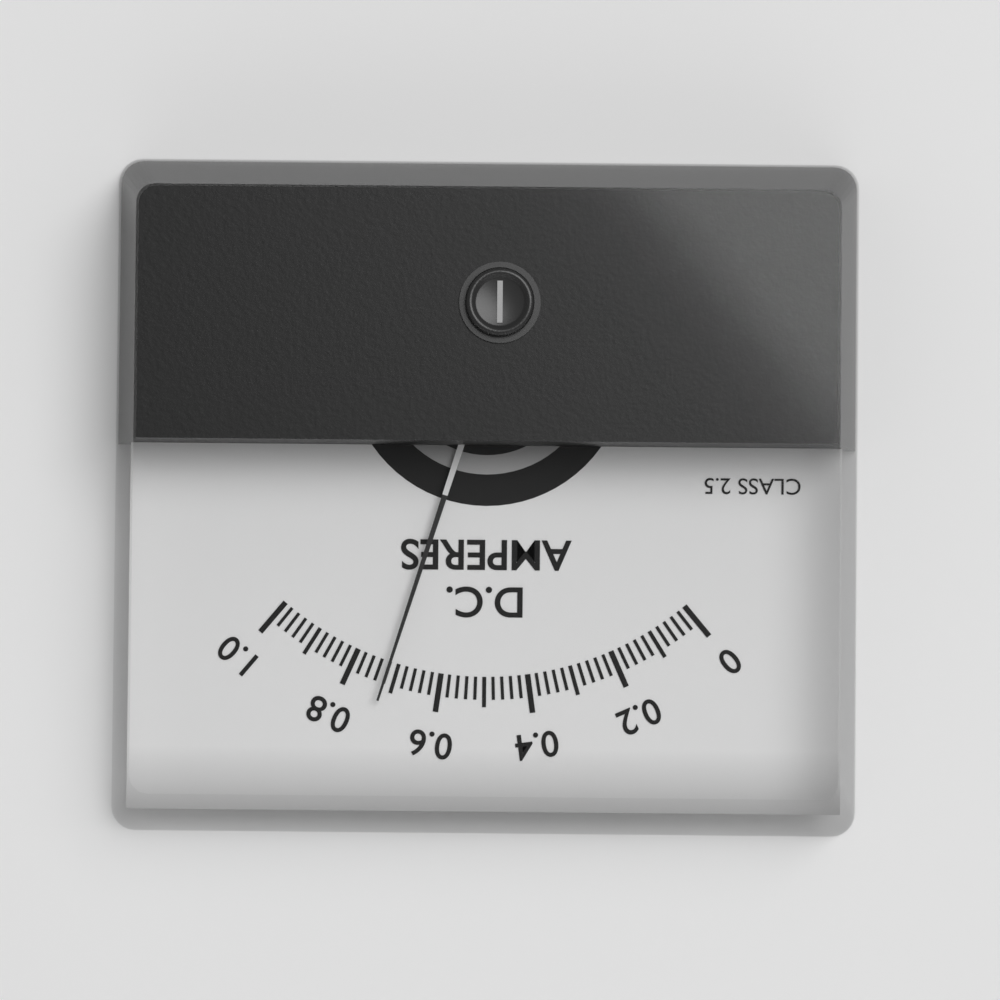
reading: 0.72 A
